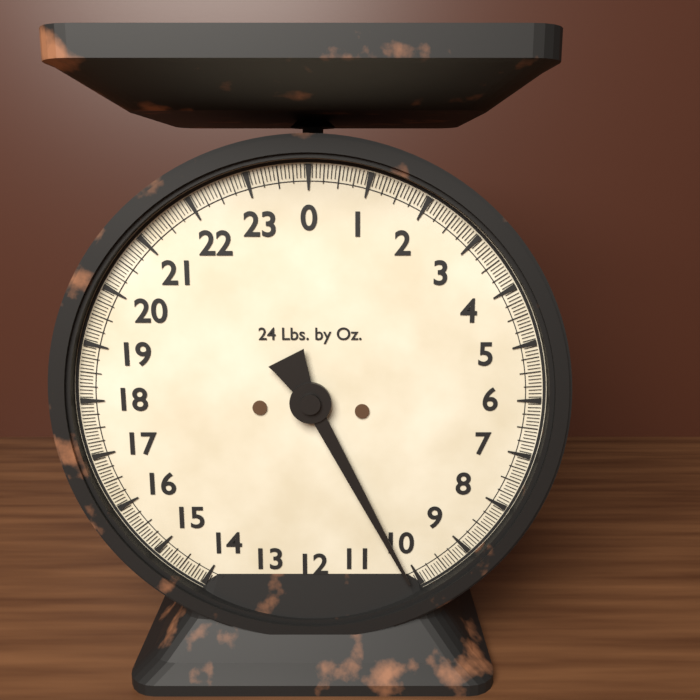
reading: 10.1875 lb
